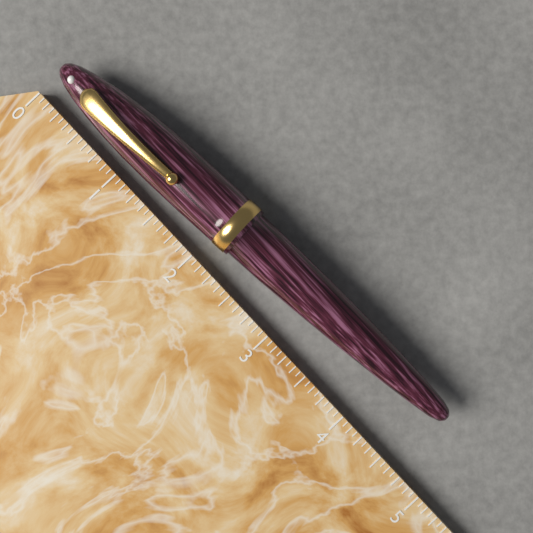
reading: 4.6250 (no unit)
